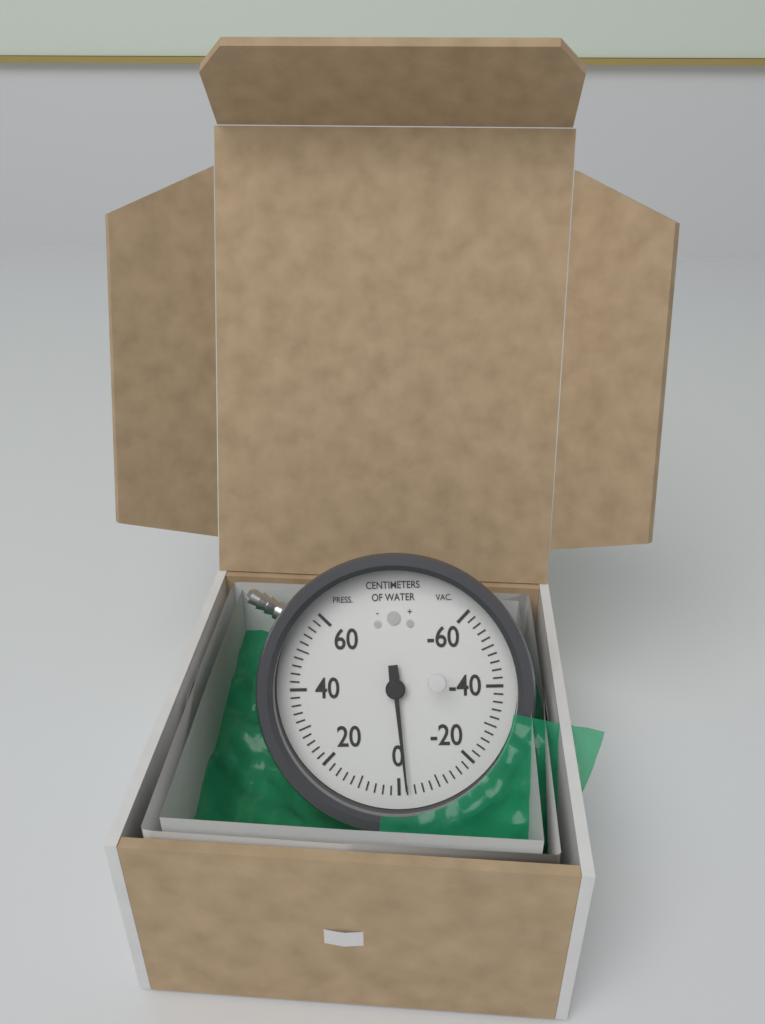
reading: -2 cmH2O
